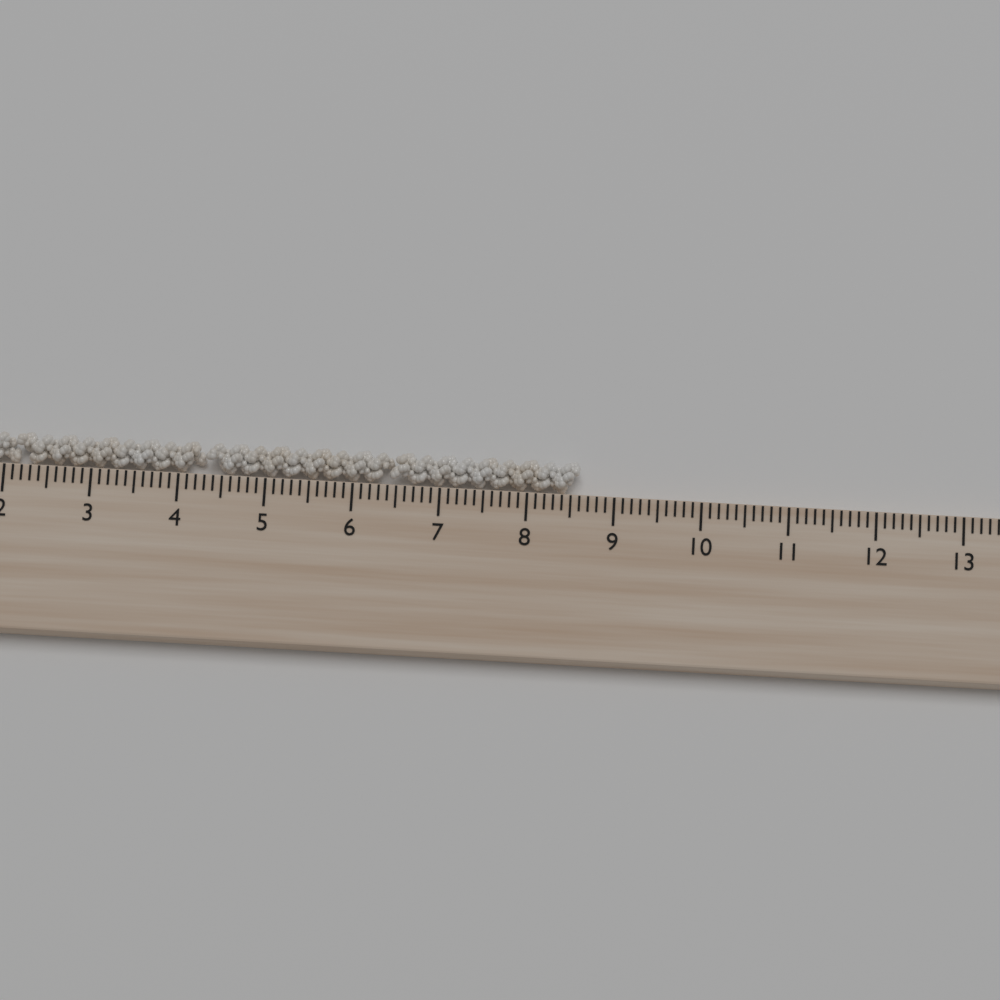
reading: 8.6 cm
